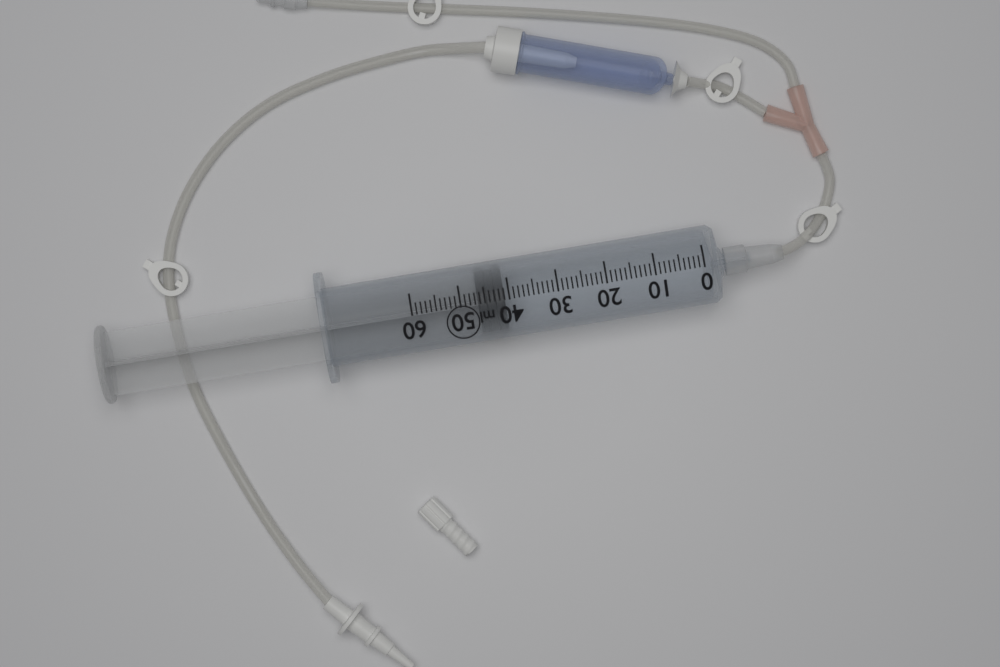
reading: 41 ml
